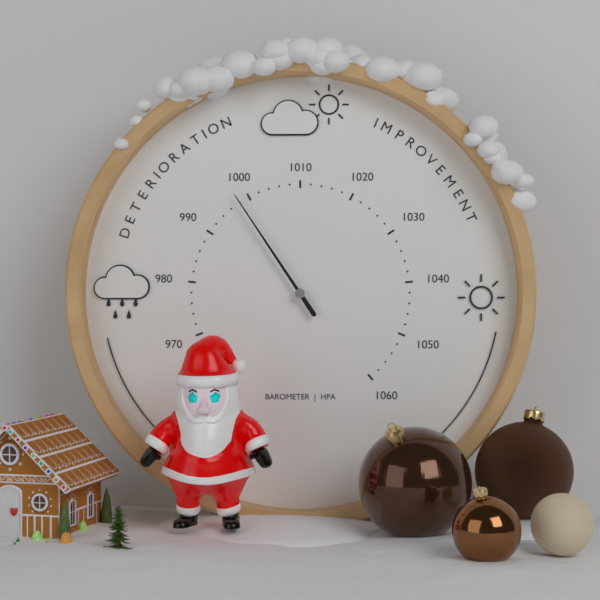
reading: 998 hPa
